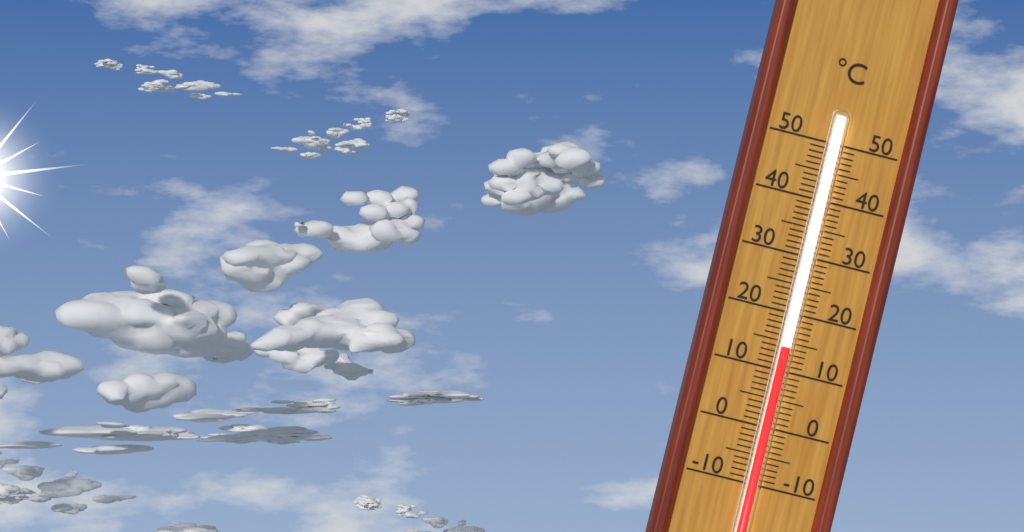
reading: 14 °C
